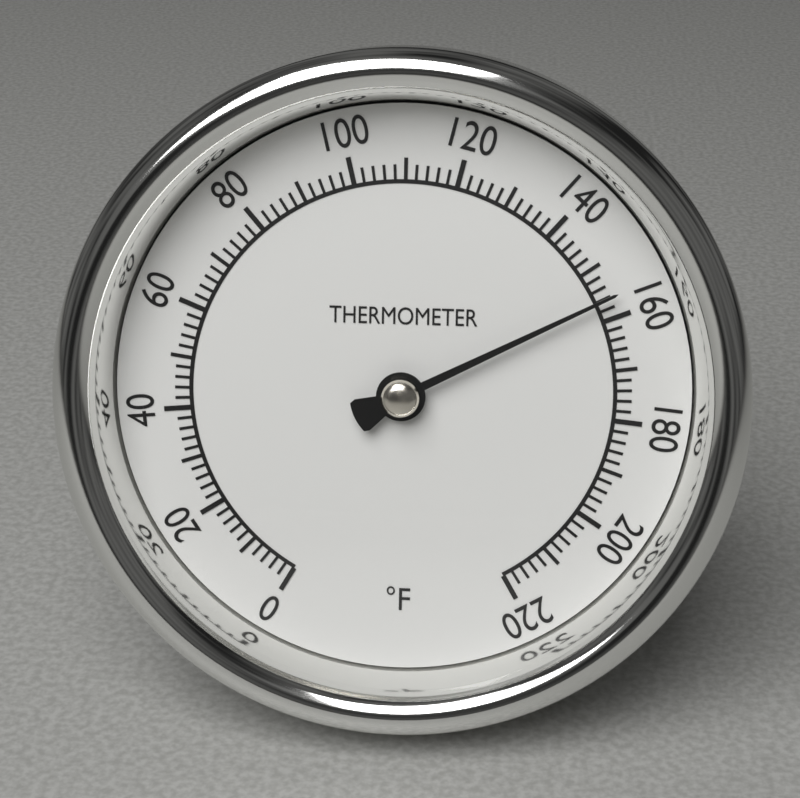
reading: 156 °F
